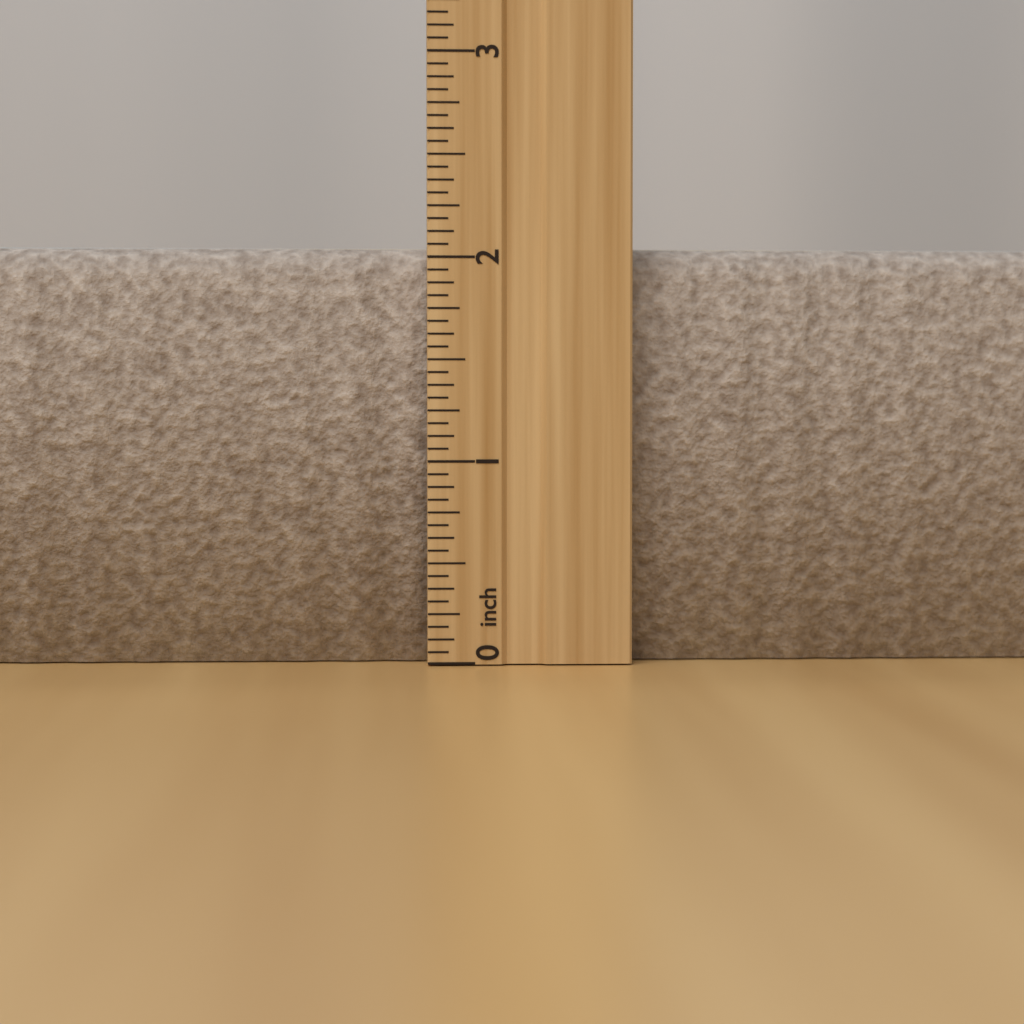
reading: 2.0625 inch
